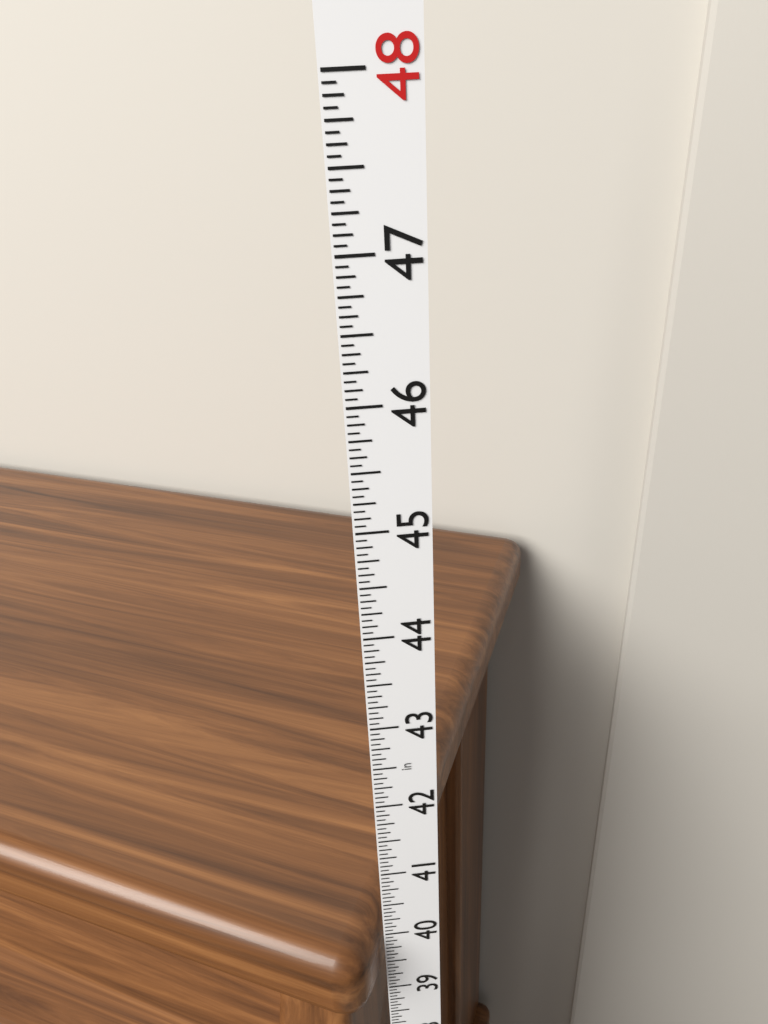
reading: 40.1875 in
